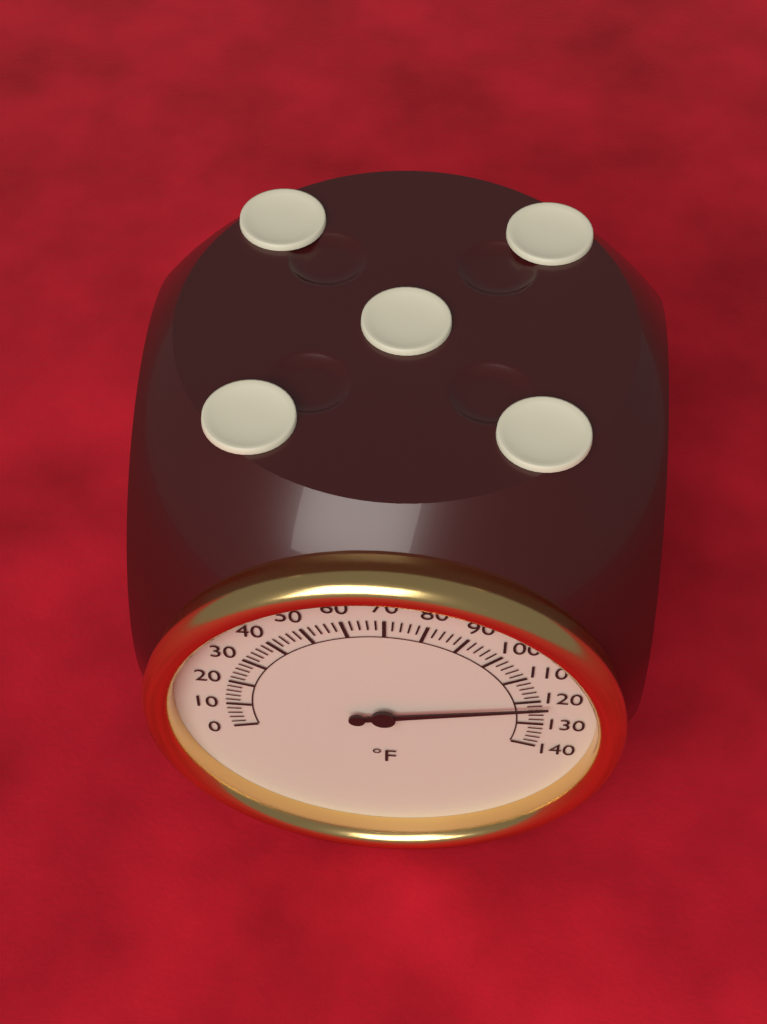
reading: 122 °F
